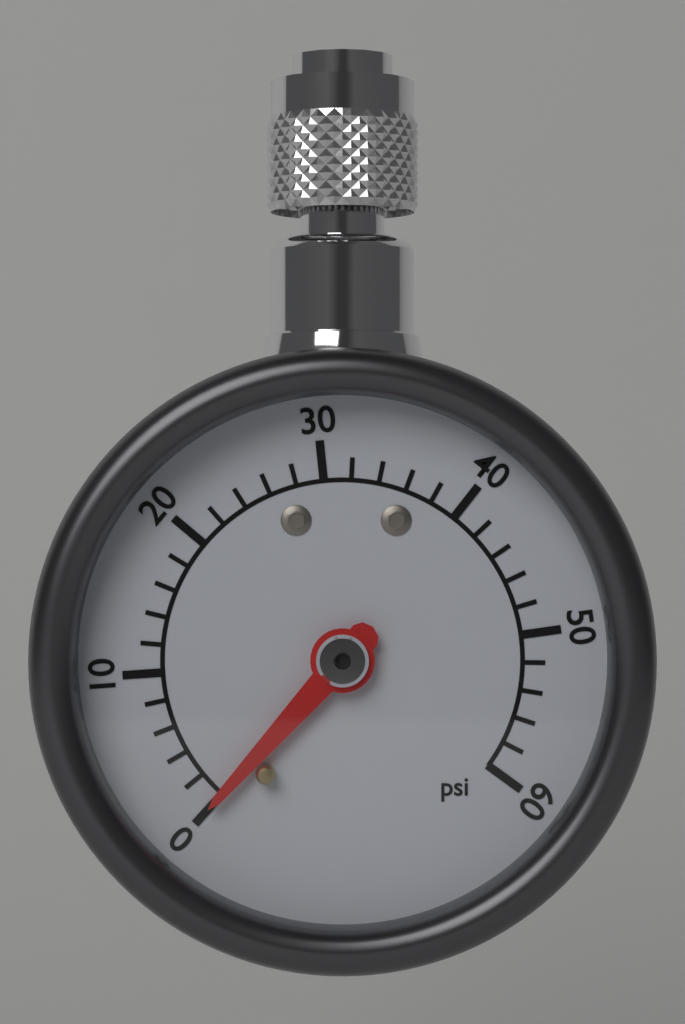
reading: 0 psi
